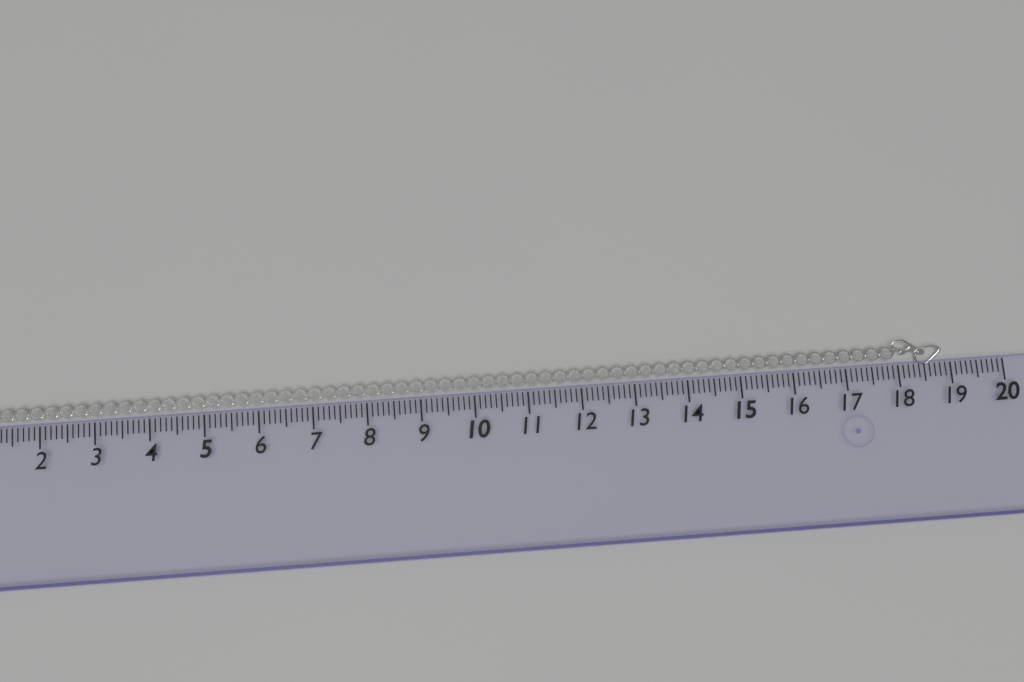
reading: 18.9 (no unit)
